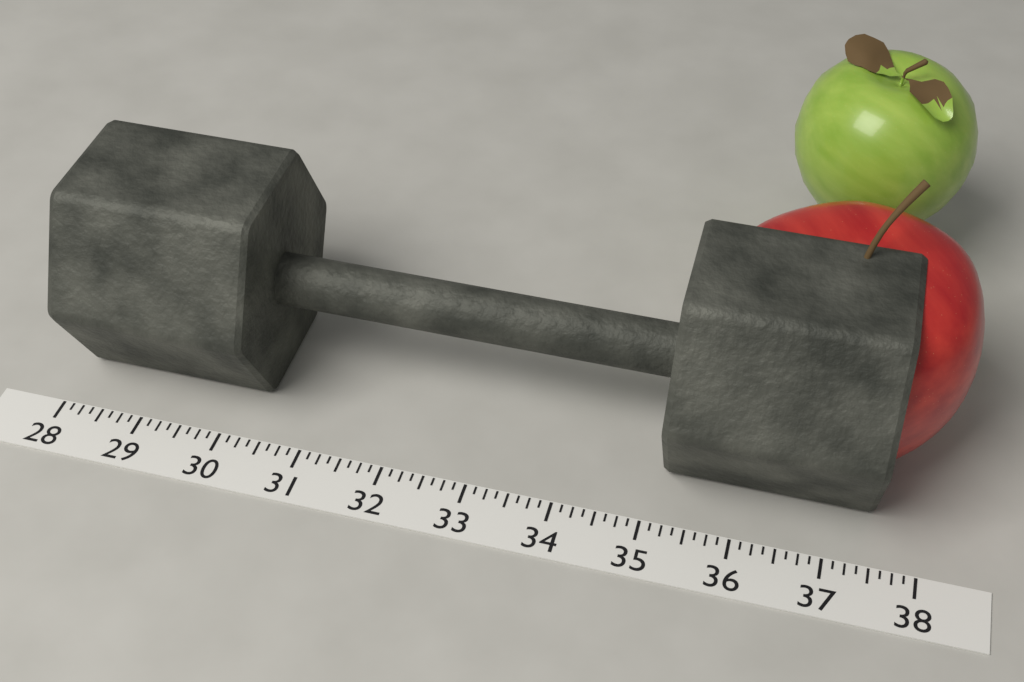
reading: 37.500 (no unit)
